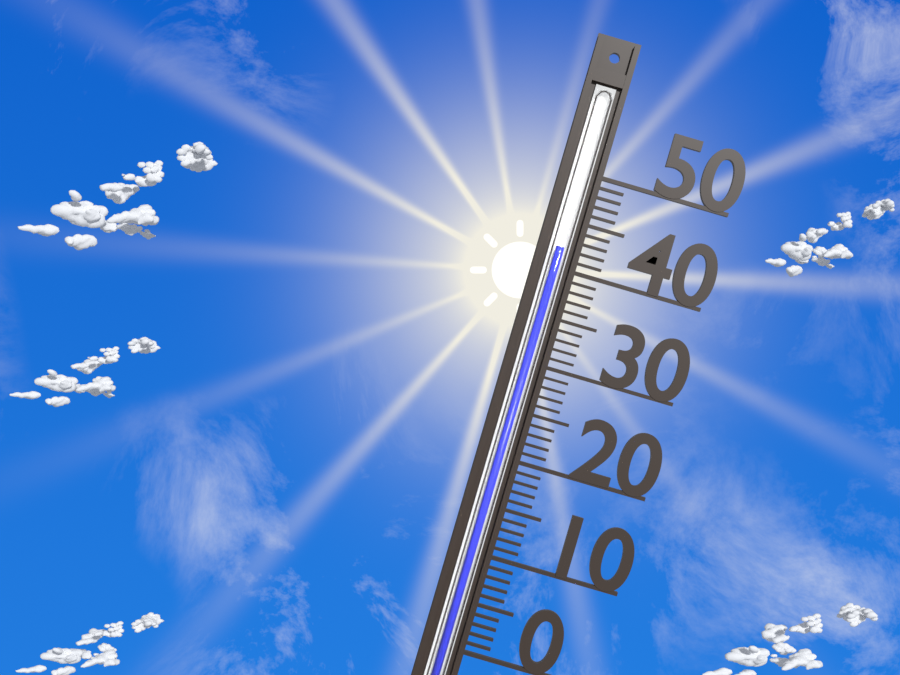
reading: 42 (no unit)
